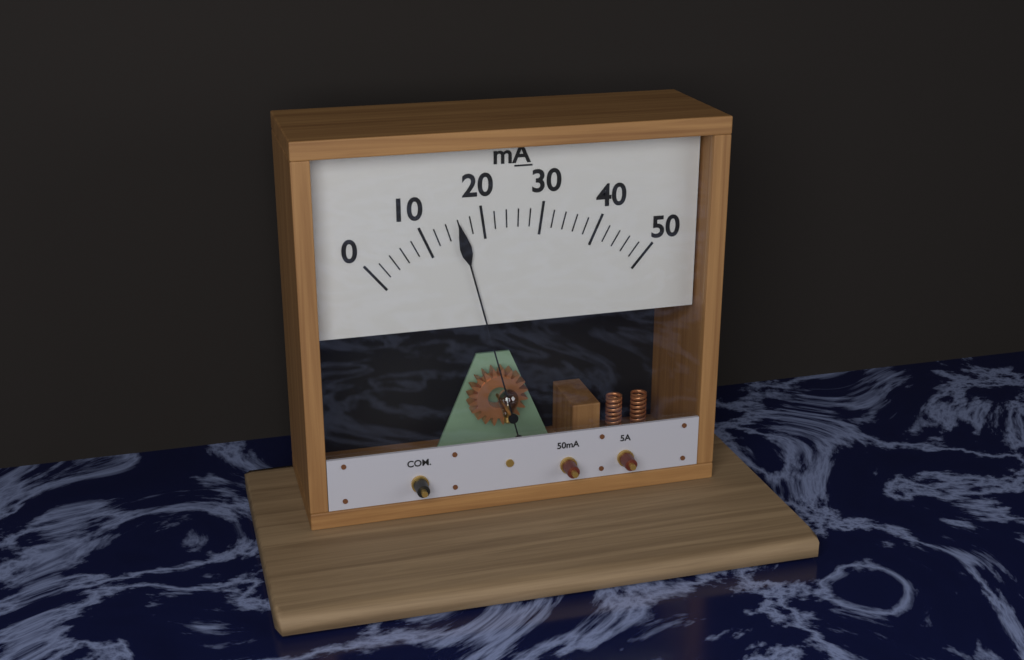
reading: 16 mA
